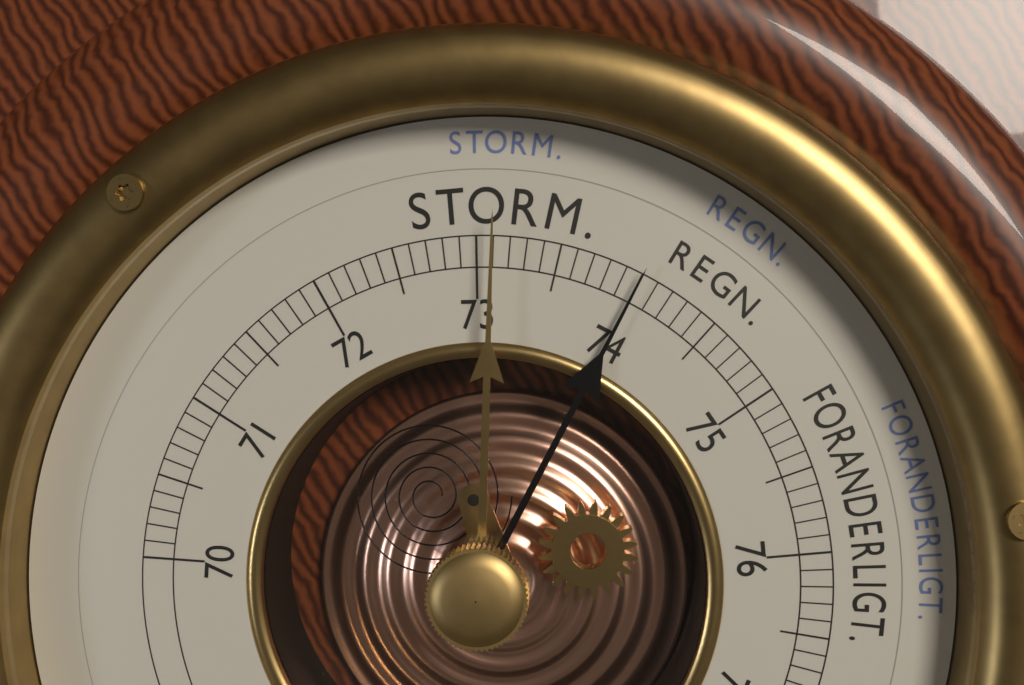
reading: 74.0 cm
